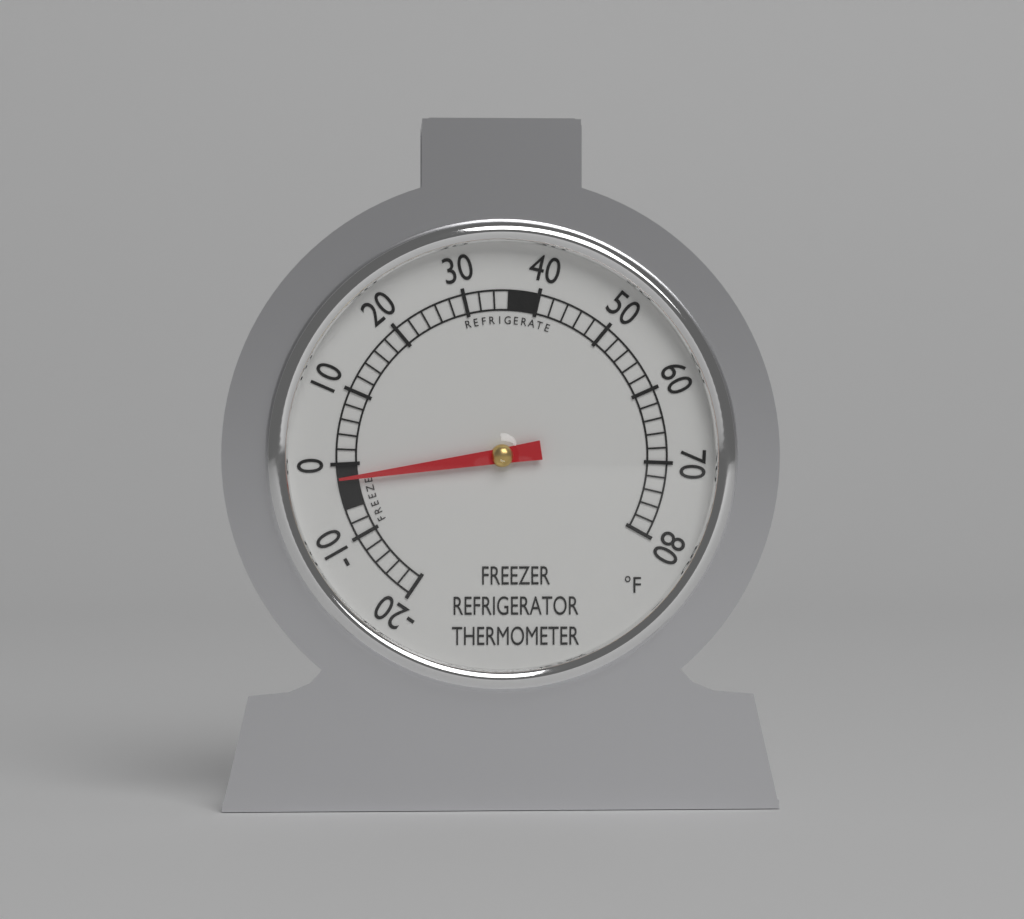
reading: -2 °F
